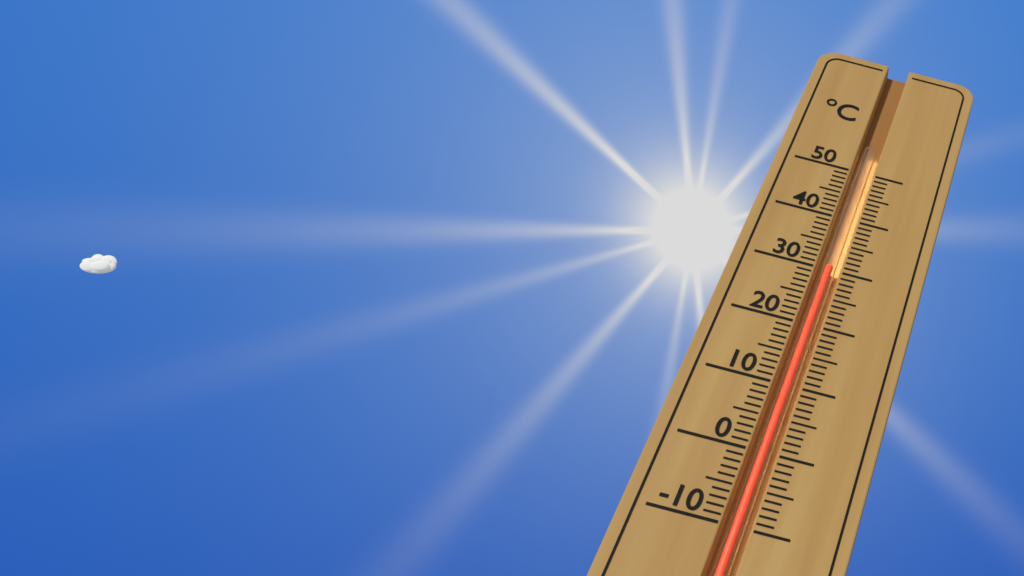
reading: 31 °C
